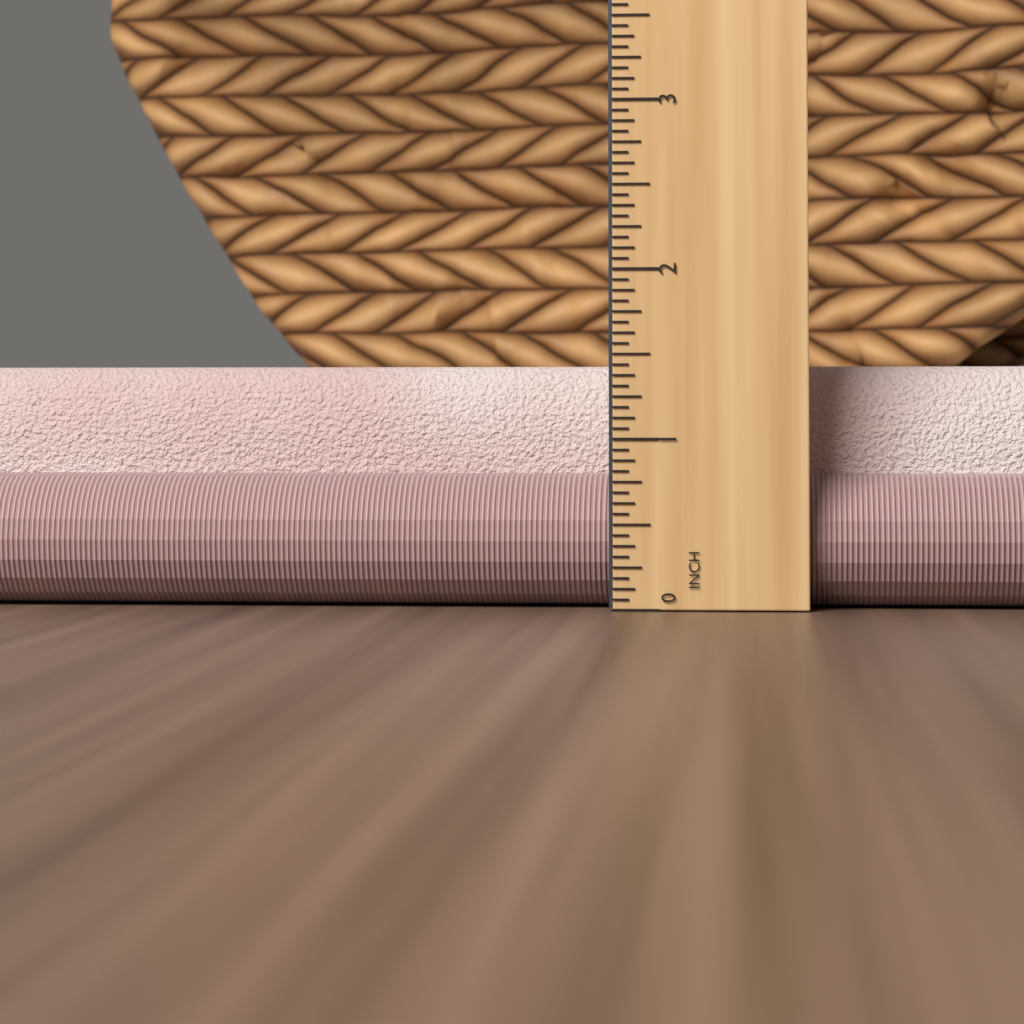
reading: 1.4375 in
